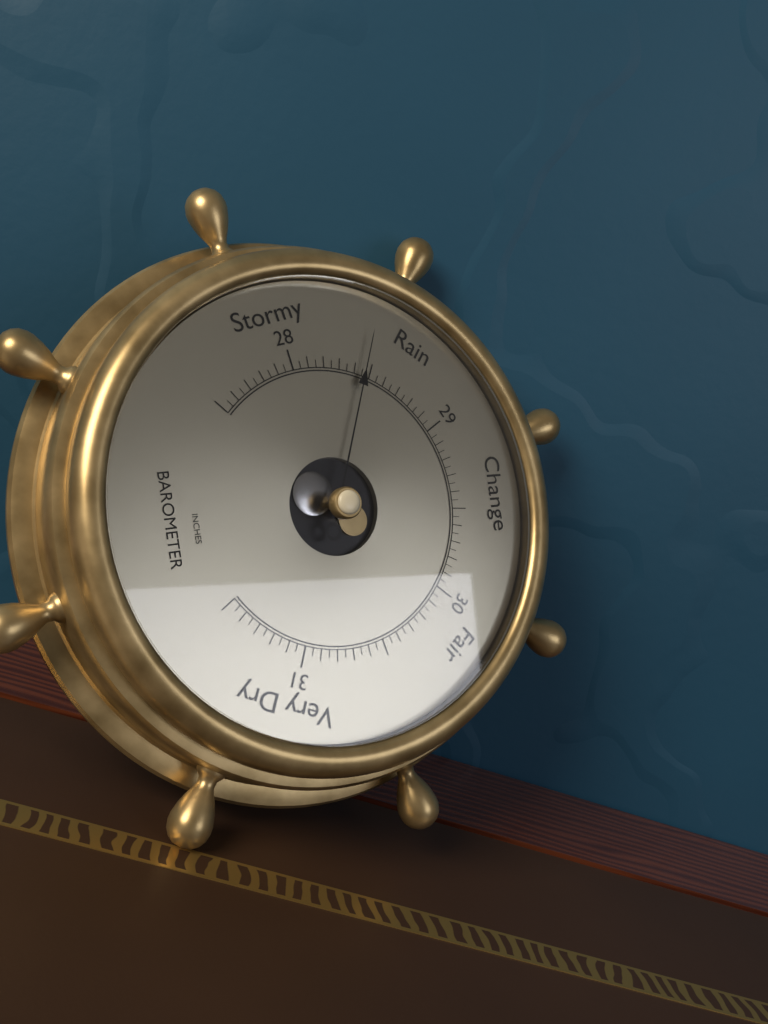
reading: 28.45 inHg
